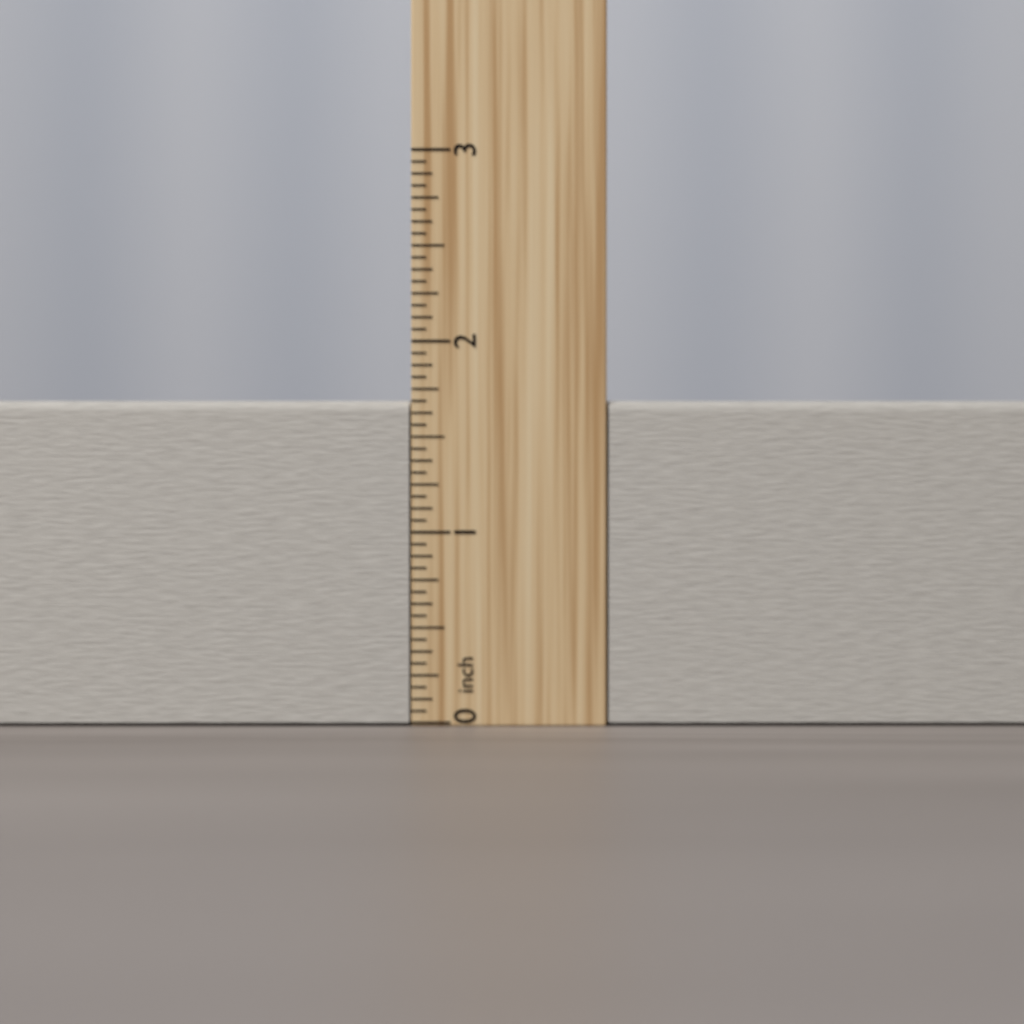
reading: 1.6875 inch
